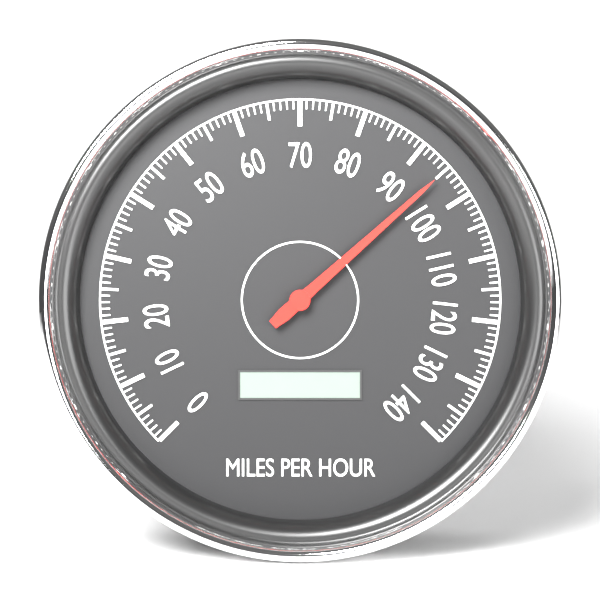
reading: 95 mph
